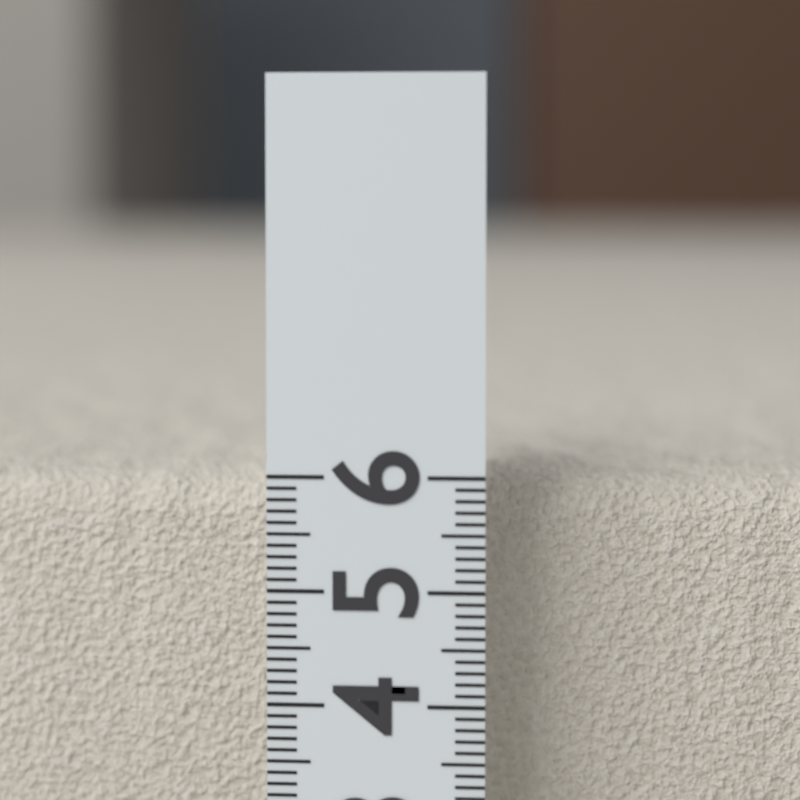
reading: 5.9 (no unit)
